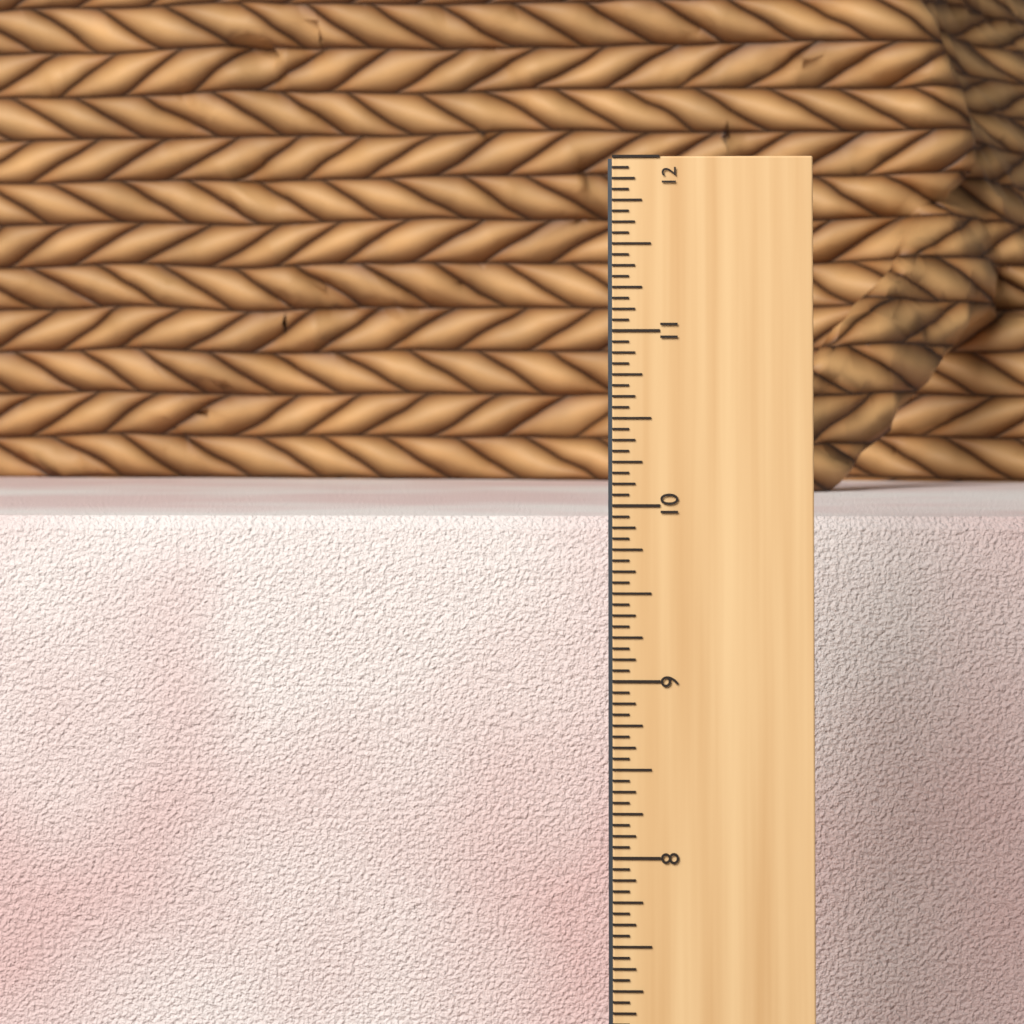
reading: 9.8125 in
